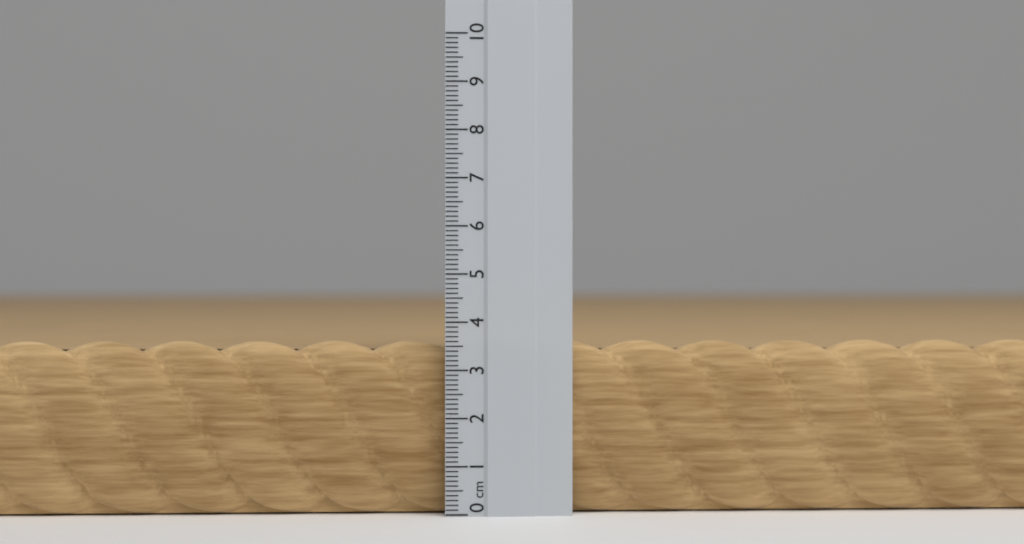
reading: 3.6 cm
